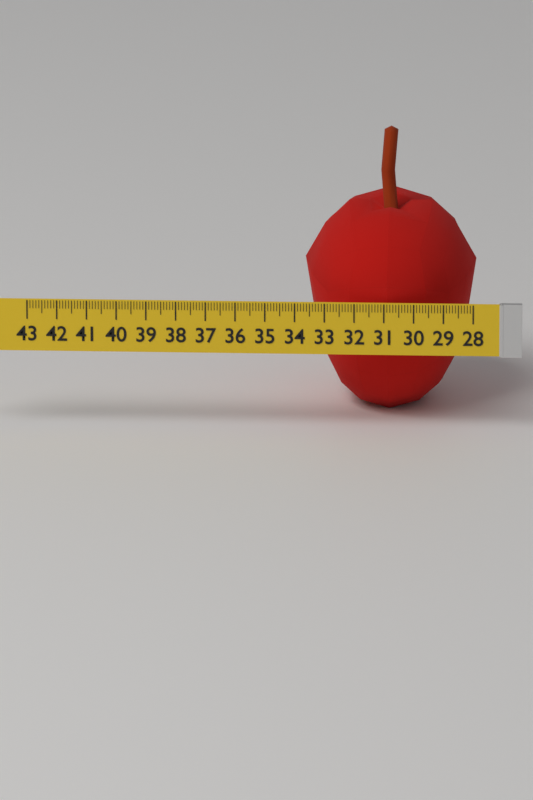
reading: 33.8 (no unit)
